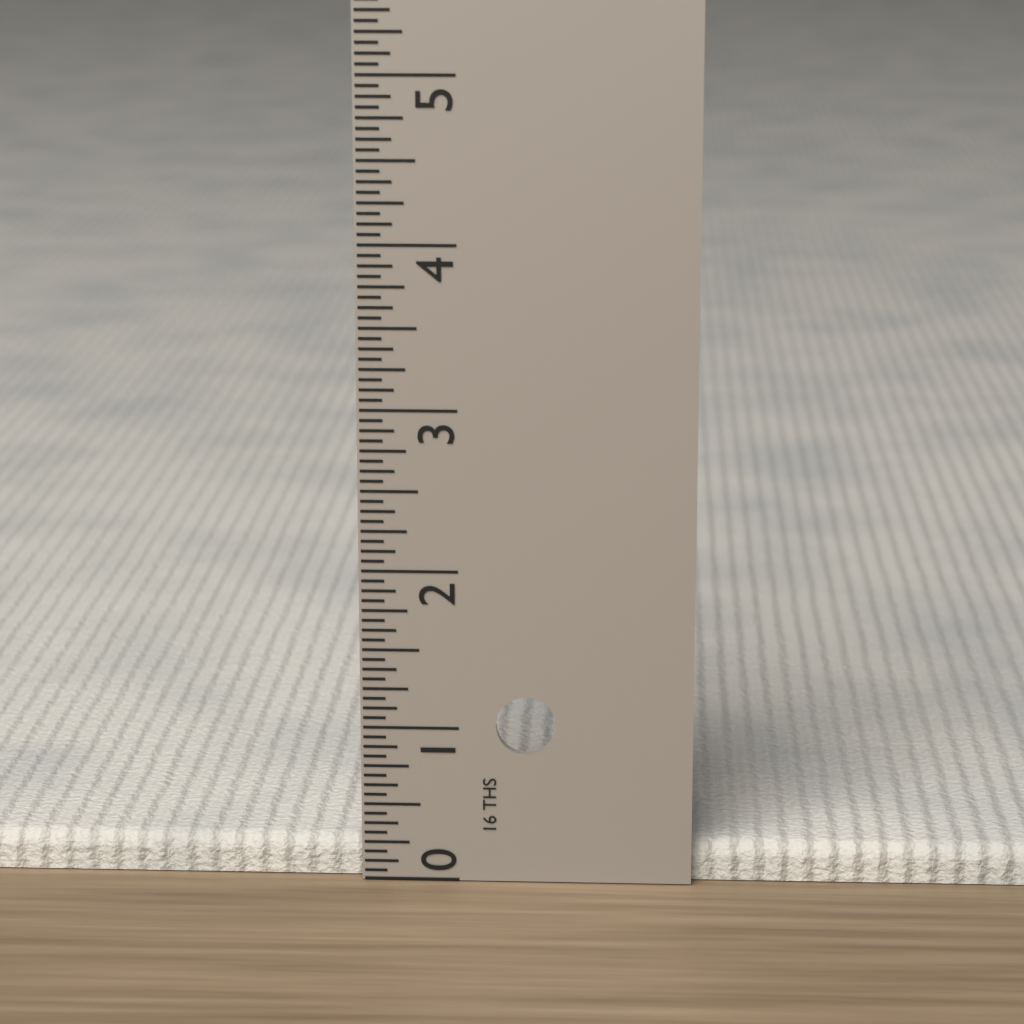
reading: 0.2500 in
